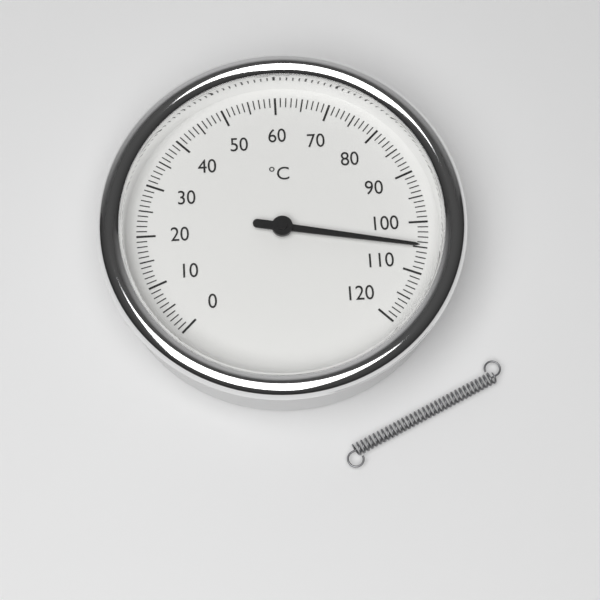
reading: 105 °C
